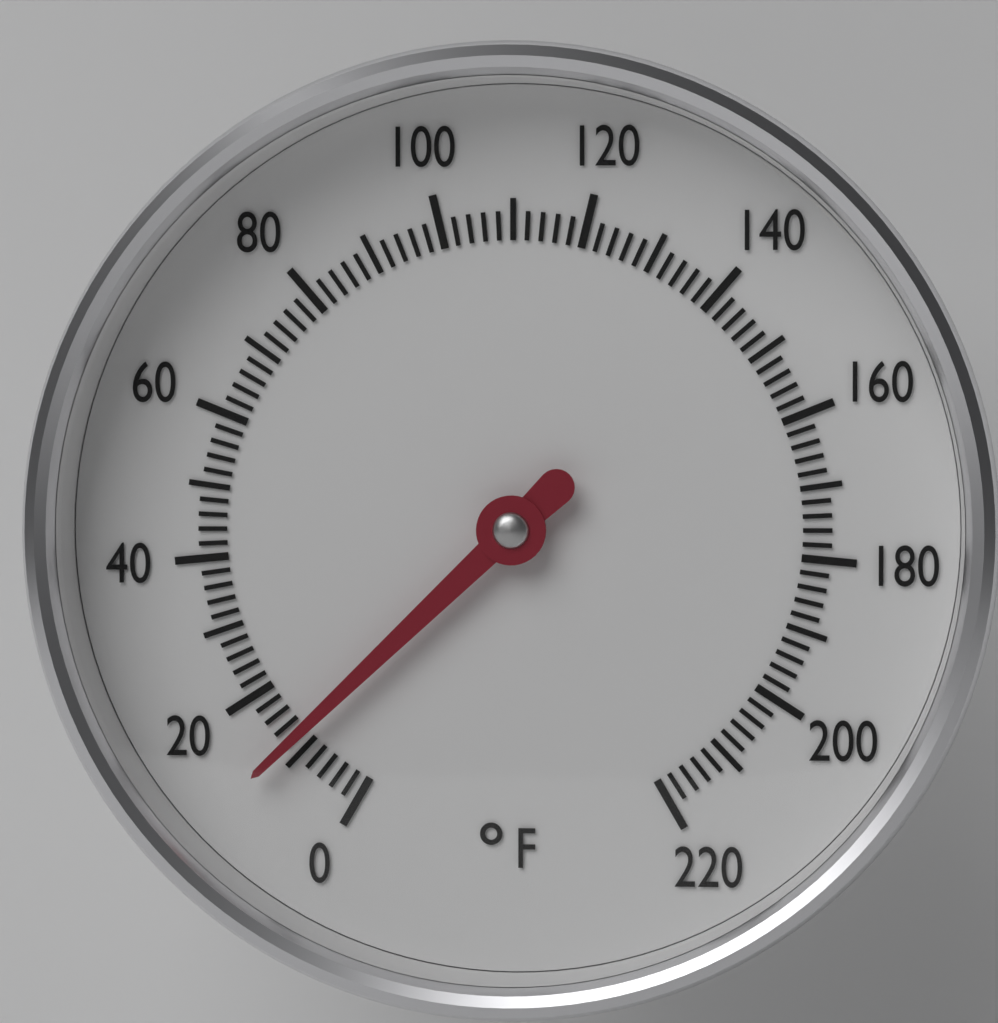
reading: 12 °F
